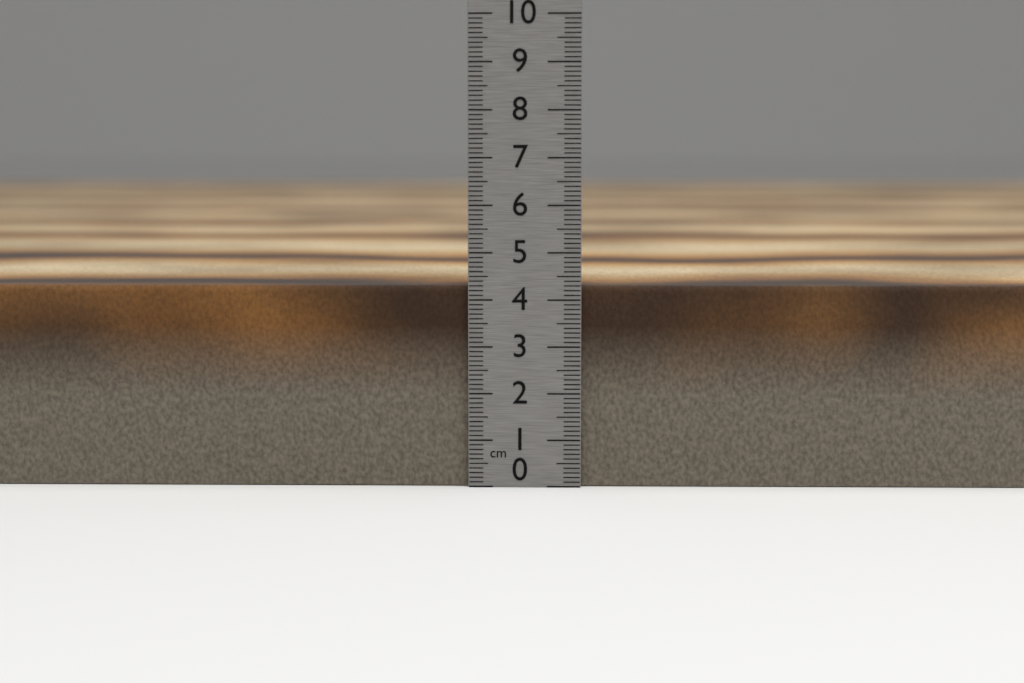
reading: 4.3 cm
